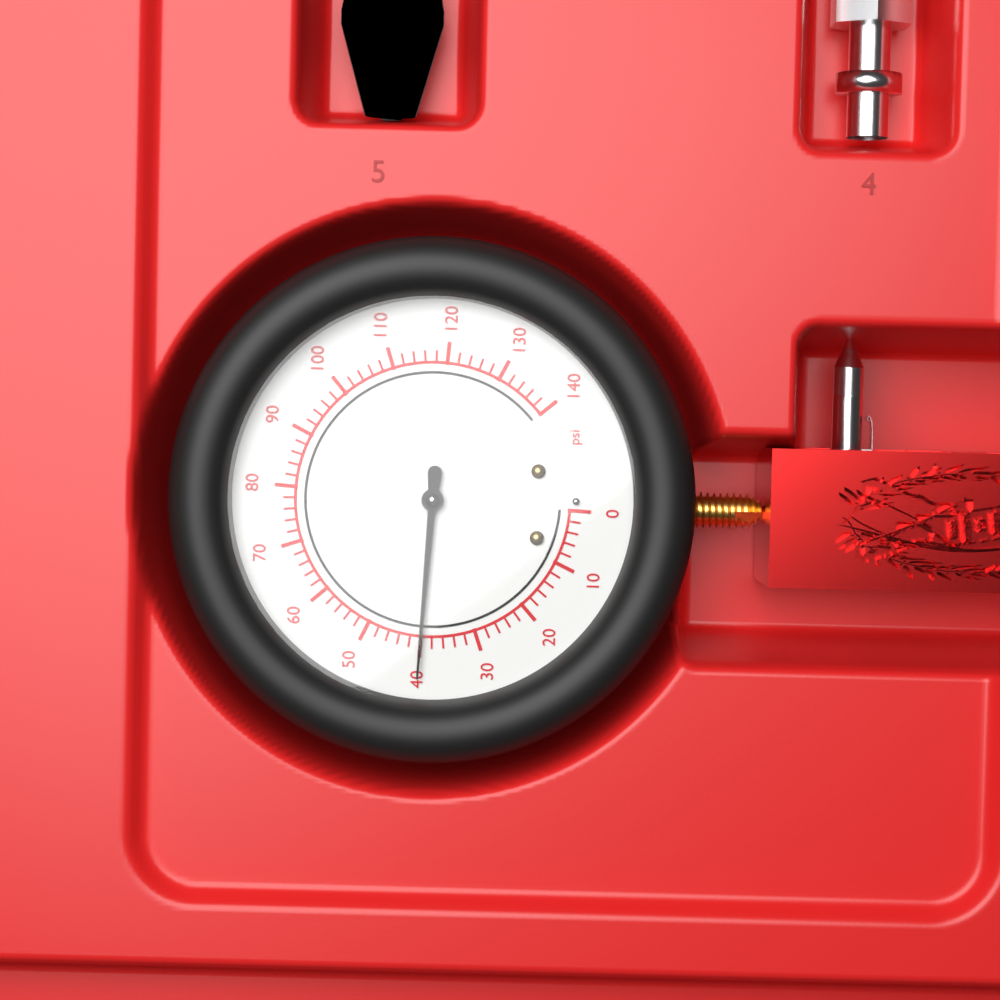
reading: 40 psi
